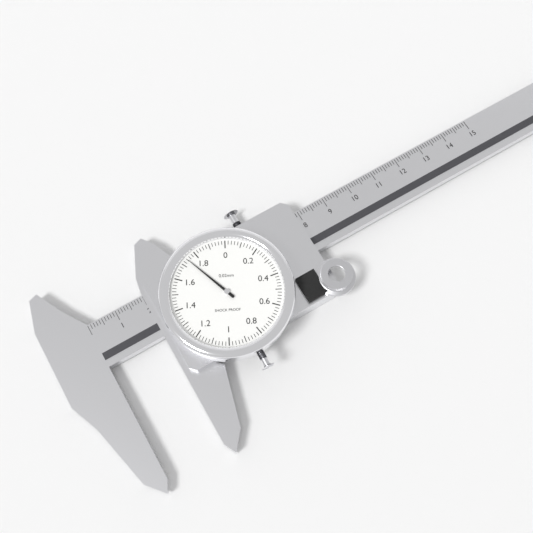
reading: 1.74 mm
